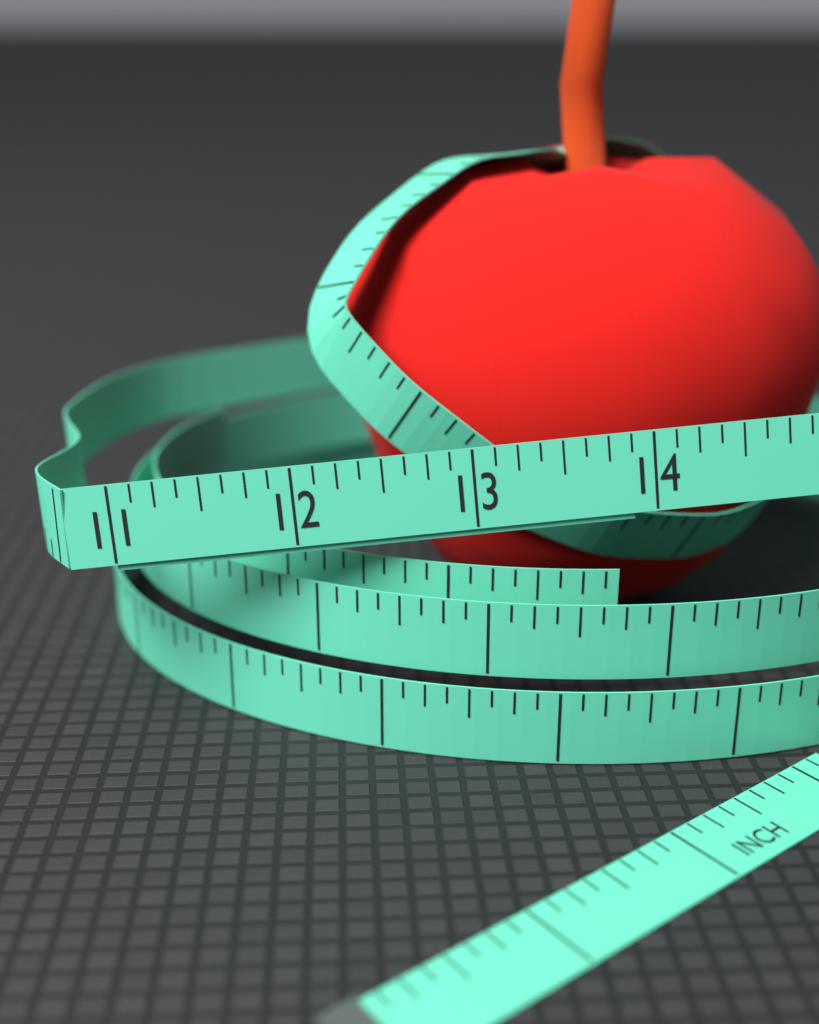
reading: 13.875 in
